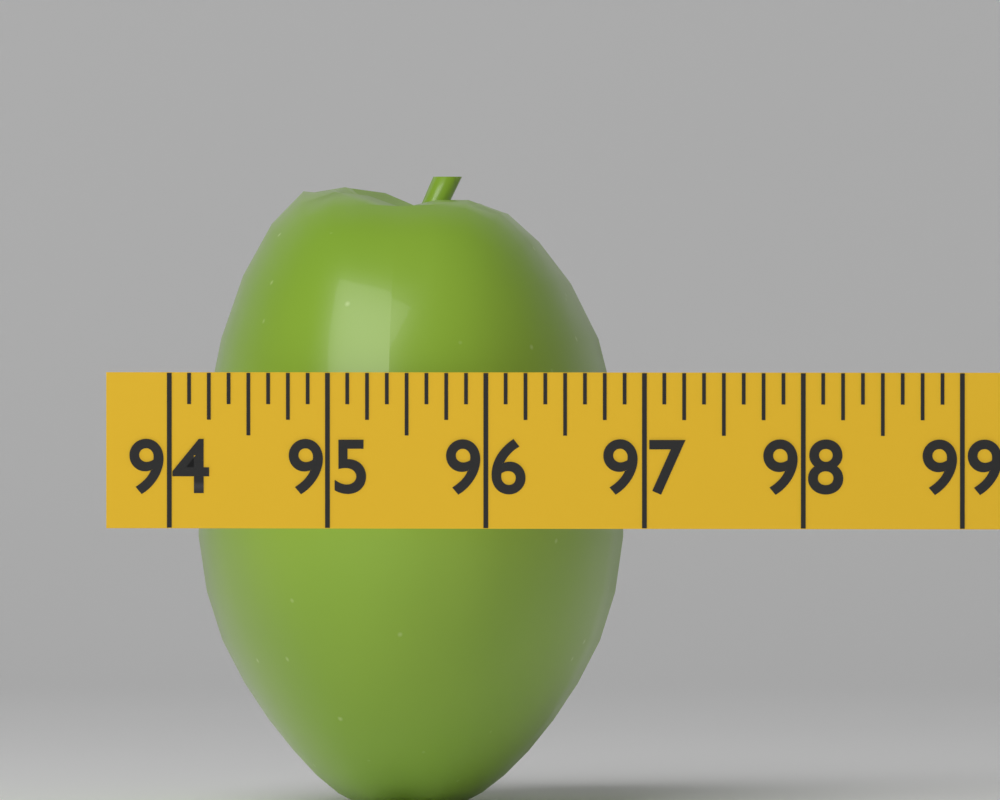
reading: 96.750 (no unit)
